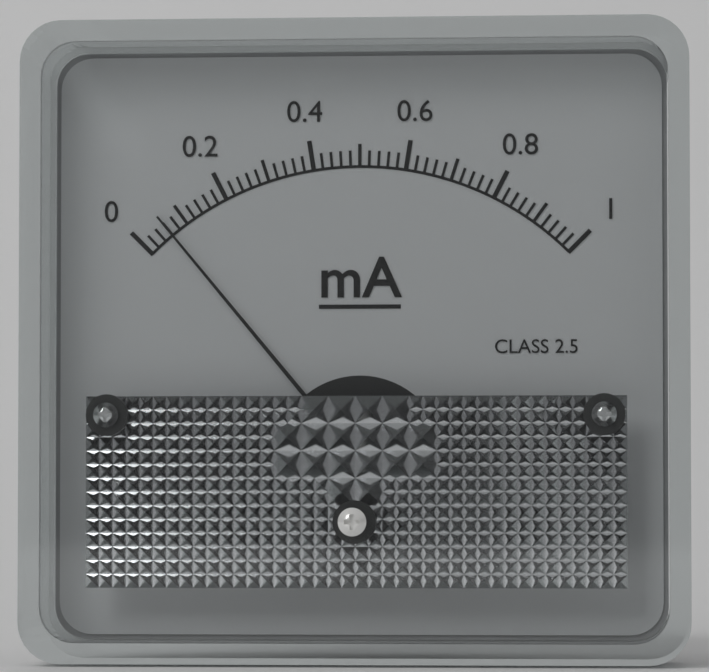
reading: 0.06 mA
